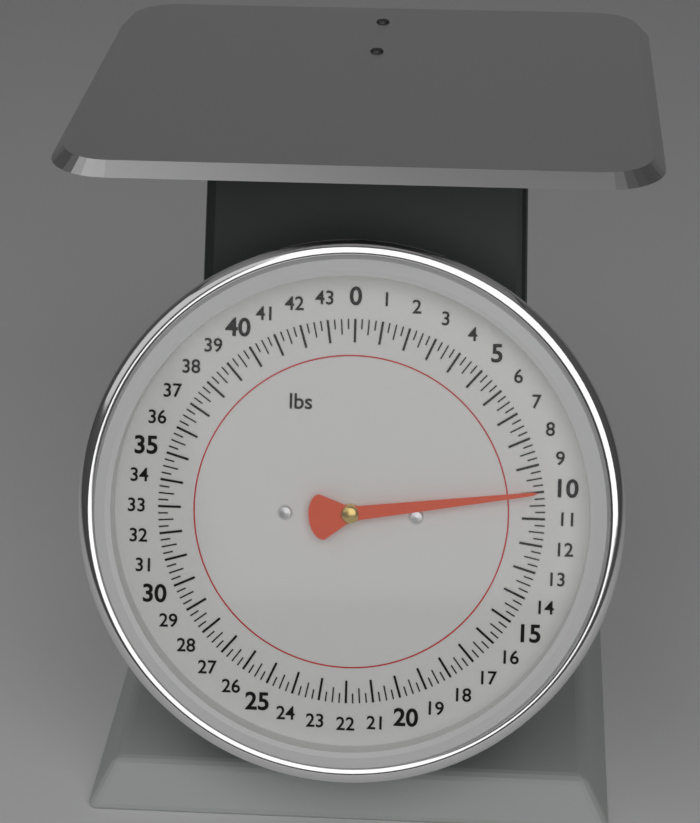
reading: 10.00 lbs
